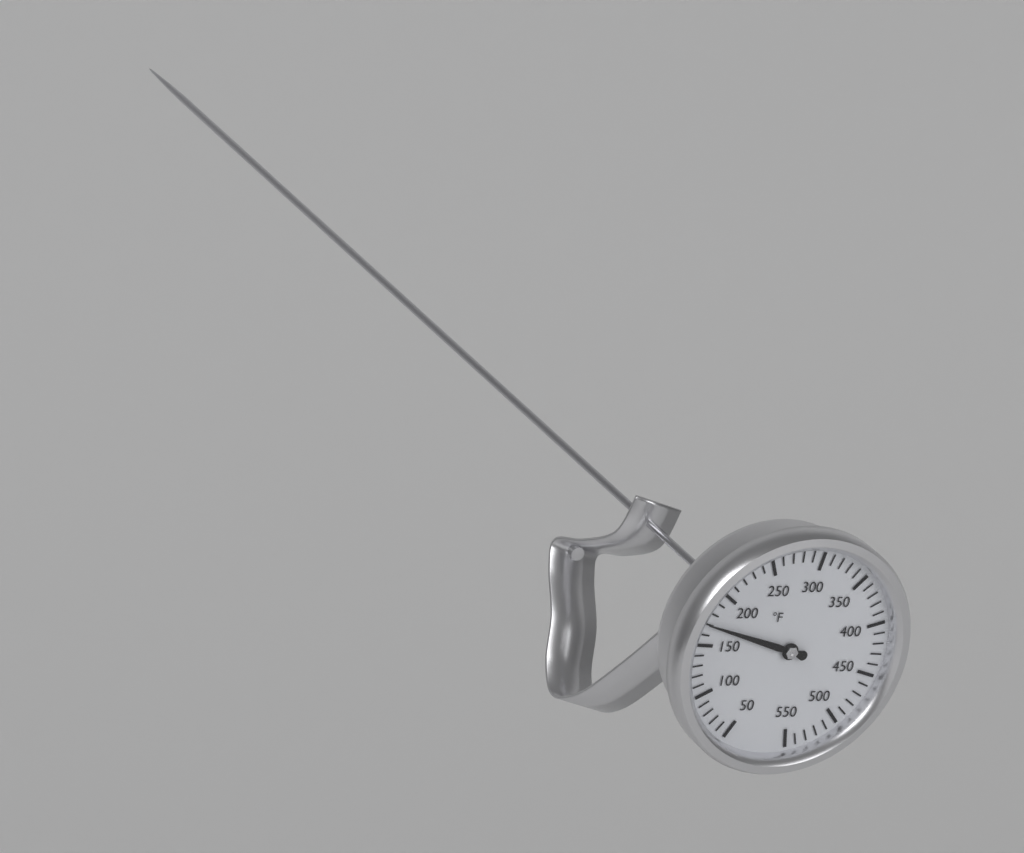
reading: 170 °F
